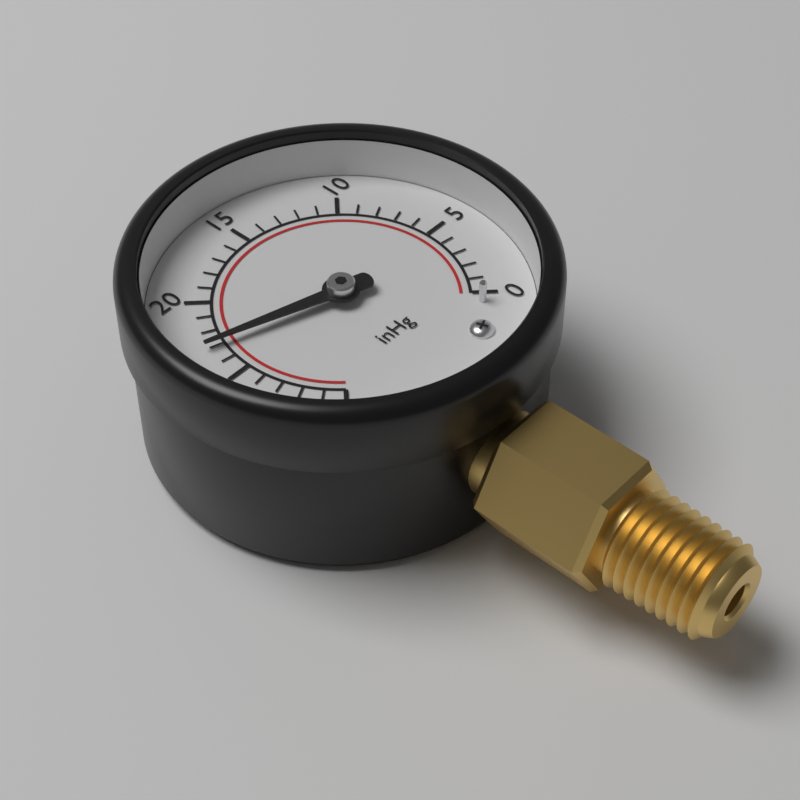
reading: 23 inHg
